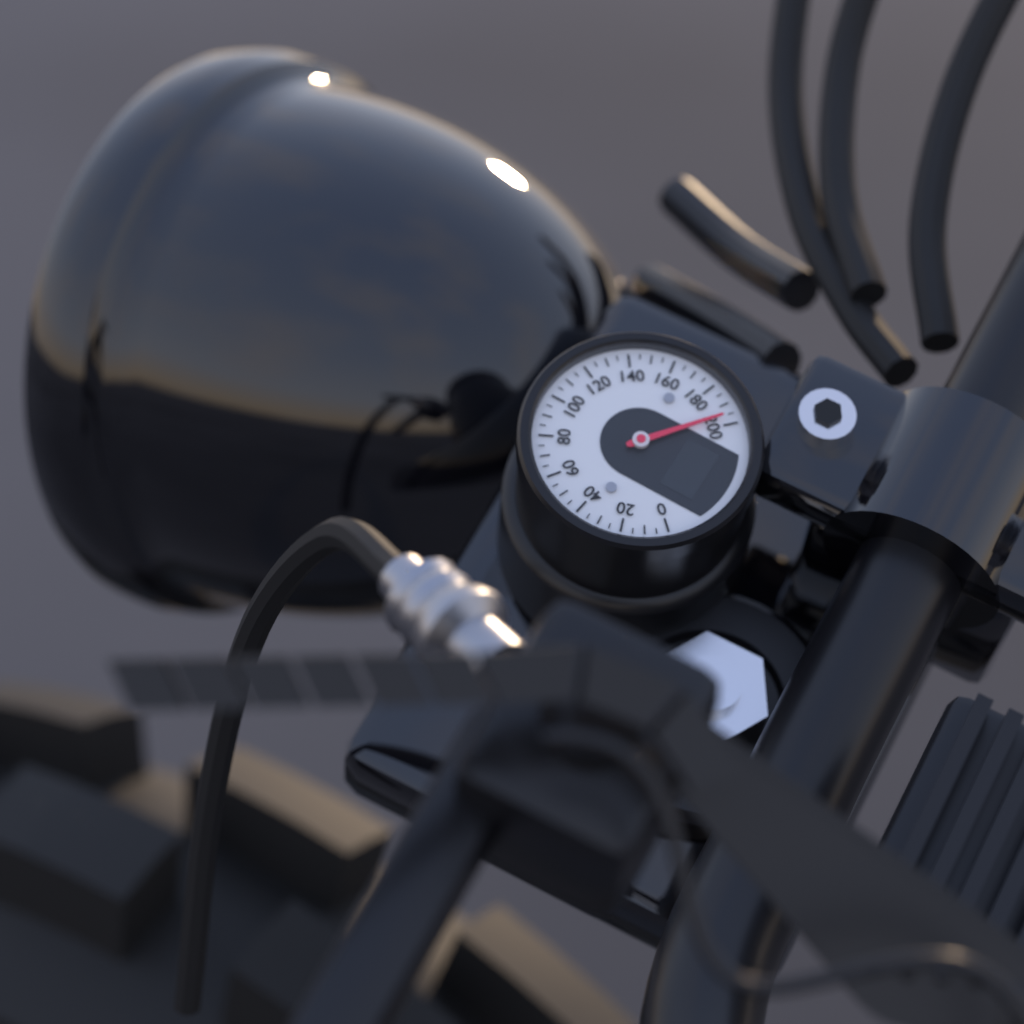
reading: 195 (no unit)
